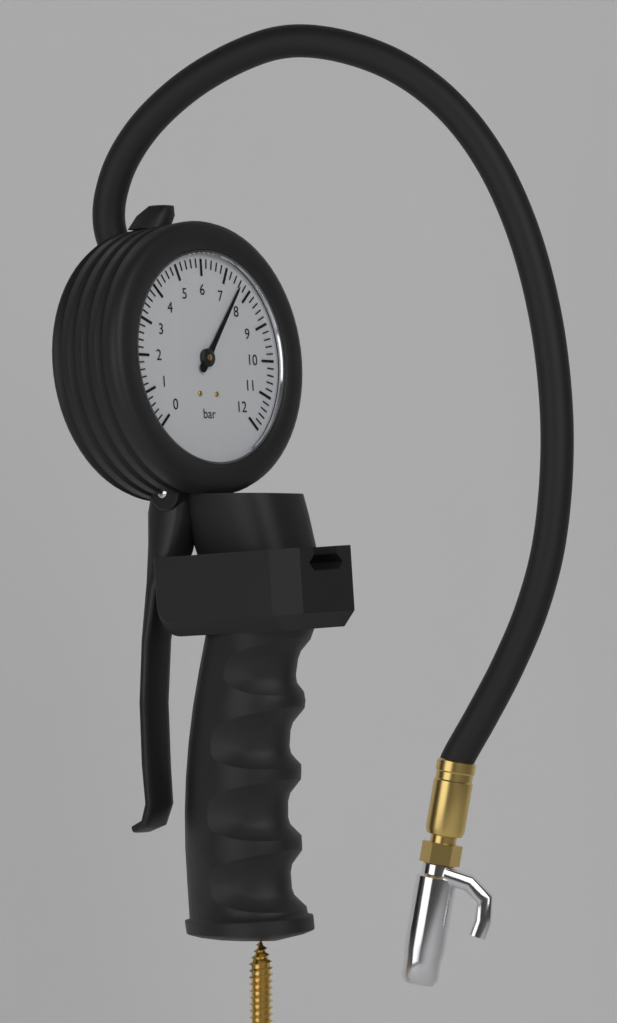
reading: 7.6 bar
